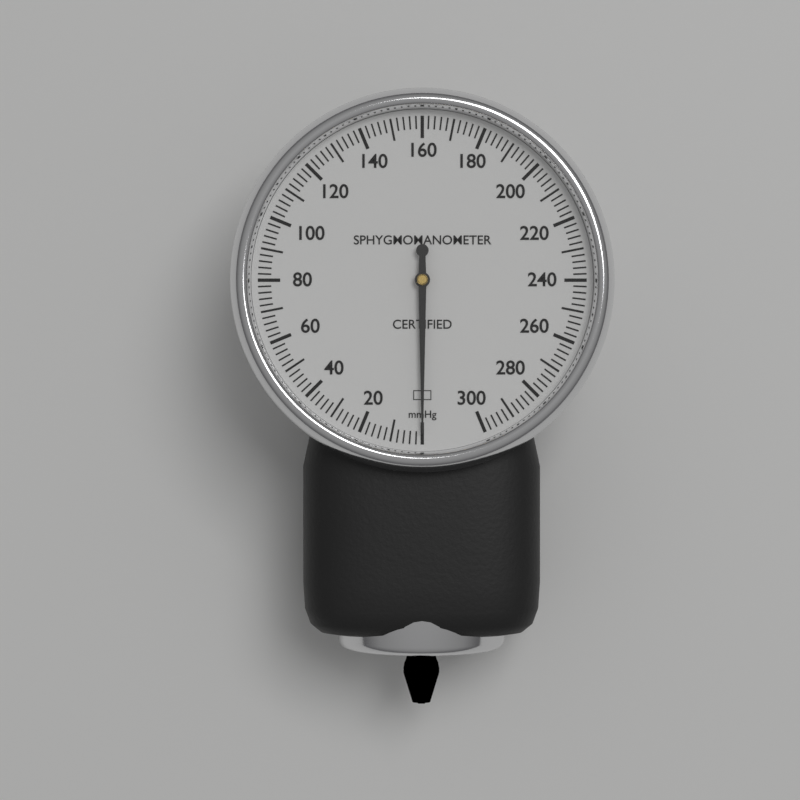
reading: 0 mmHg
